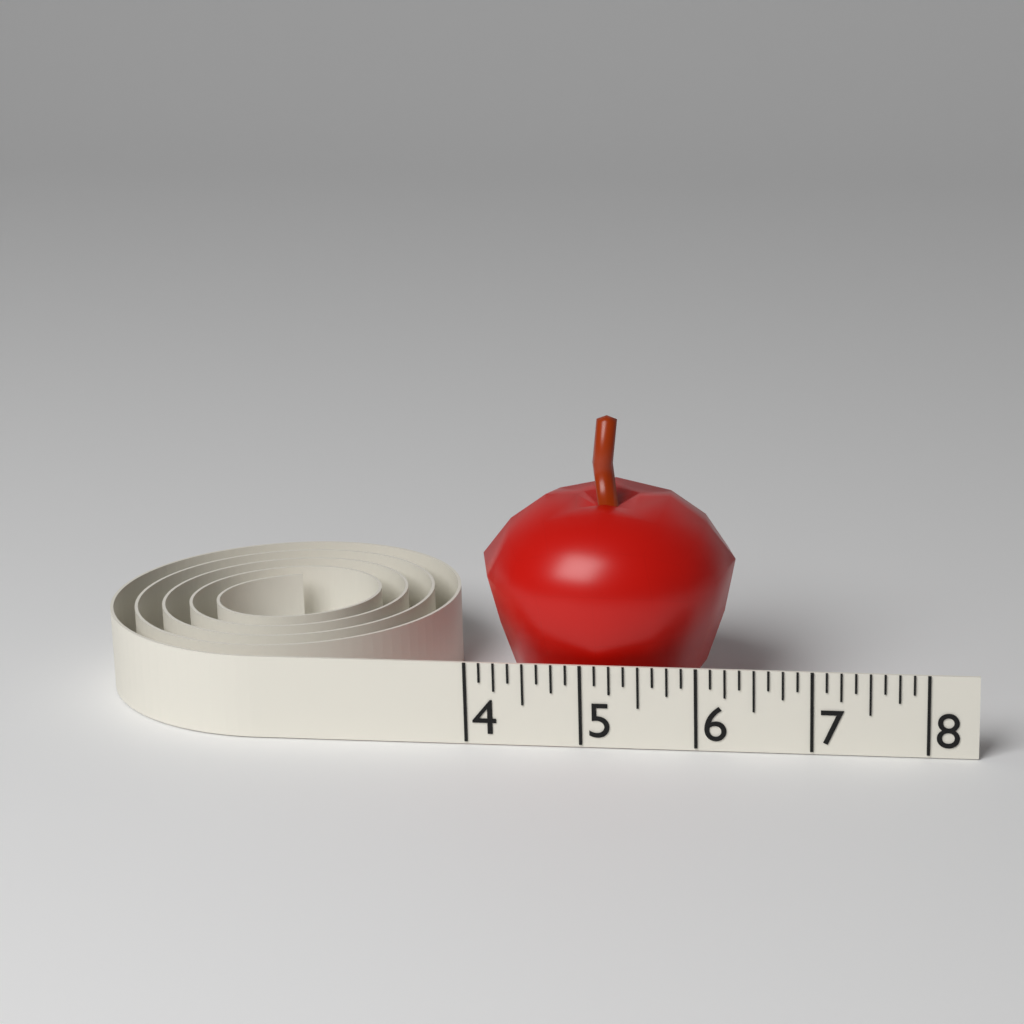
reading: 6.250 (no unit)
